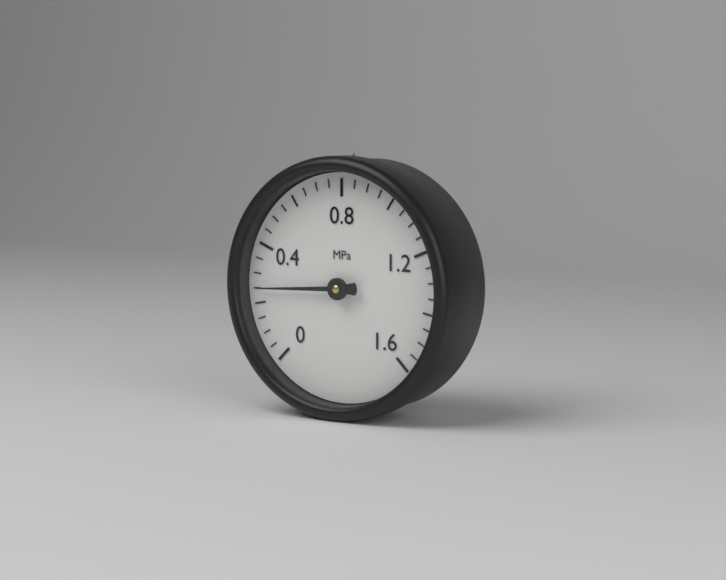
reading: 0.25 MPa
